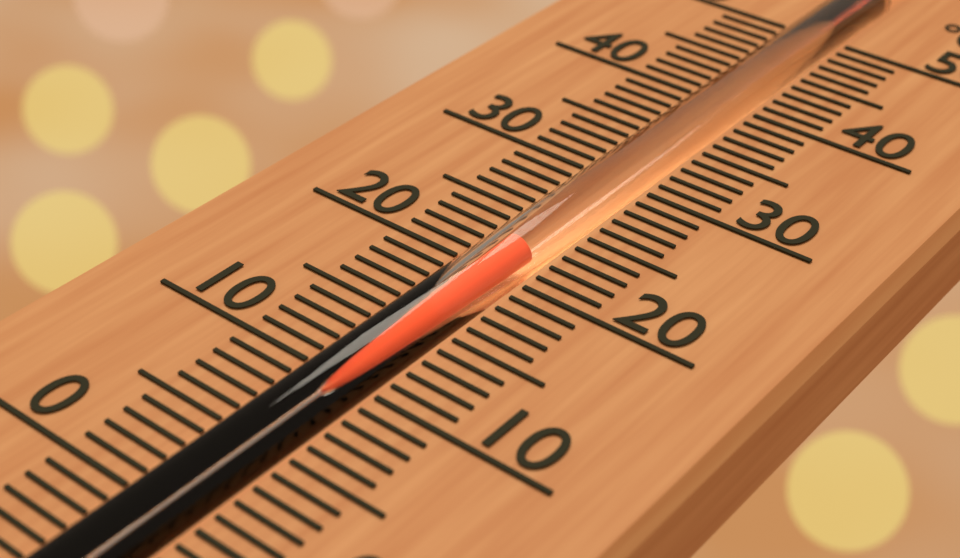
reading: 22 °C
